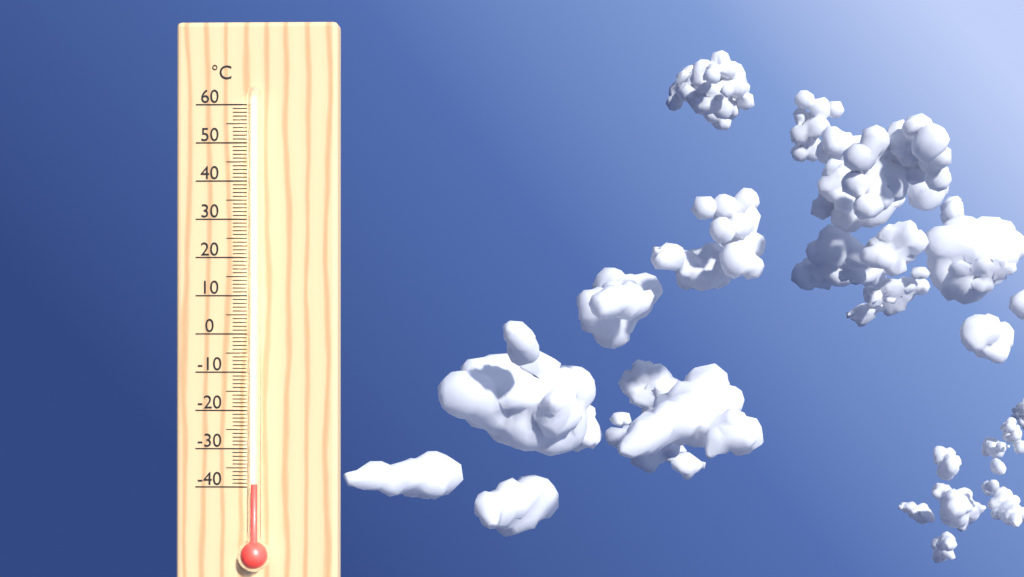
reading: -39 °C
